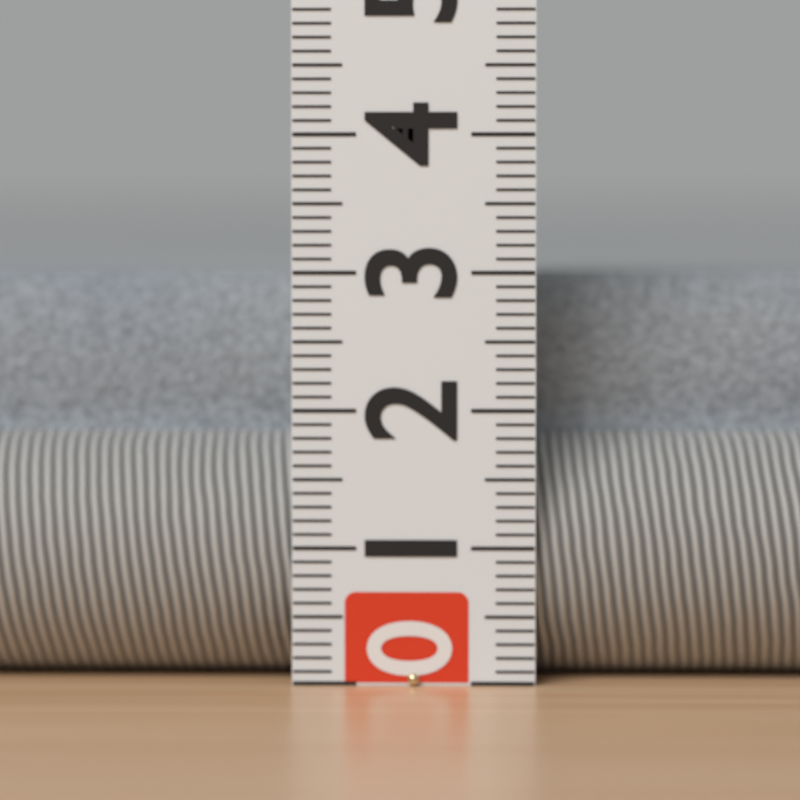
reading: 3.0 (no unit)
